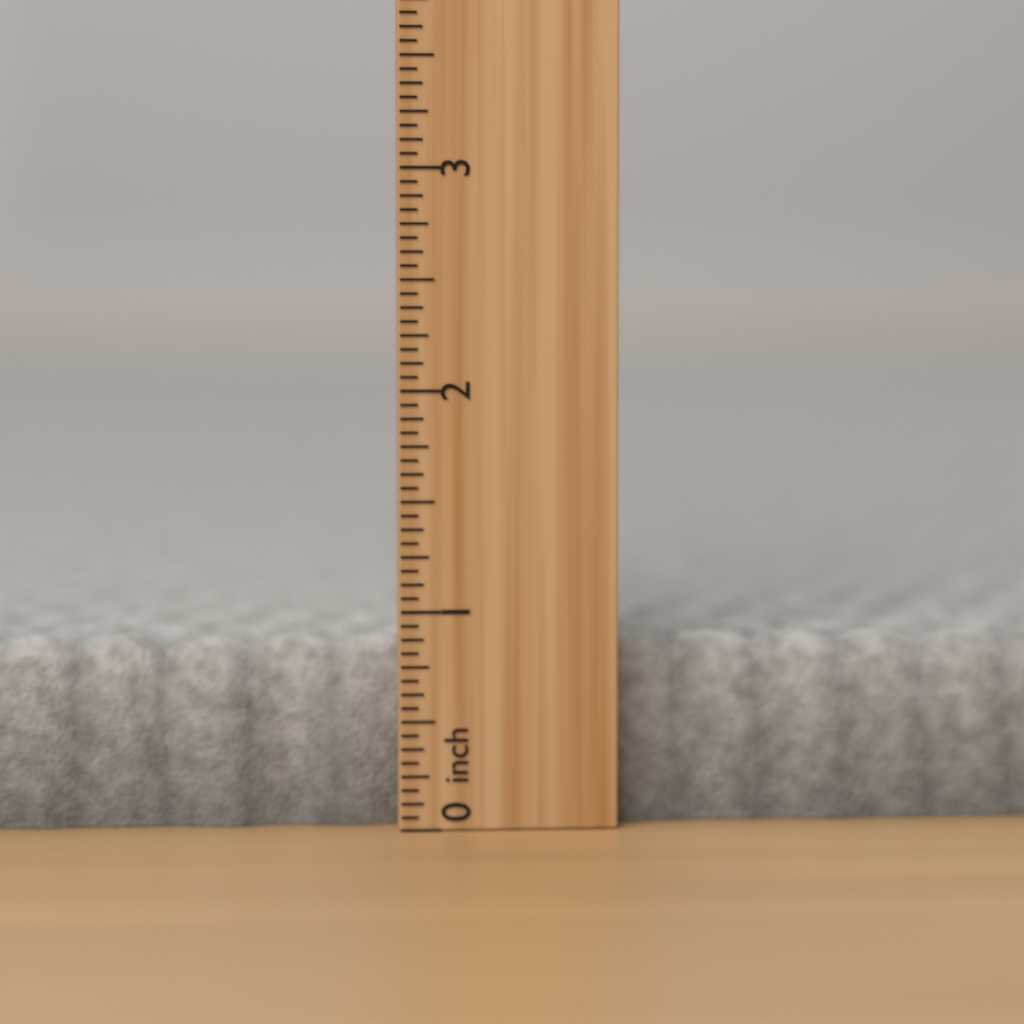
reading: 0.8750 inch
